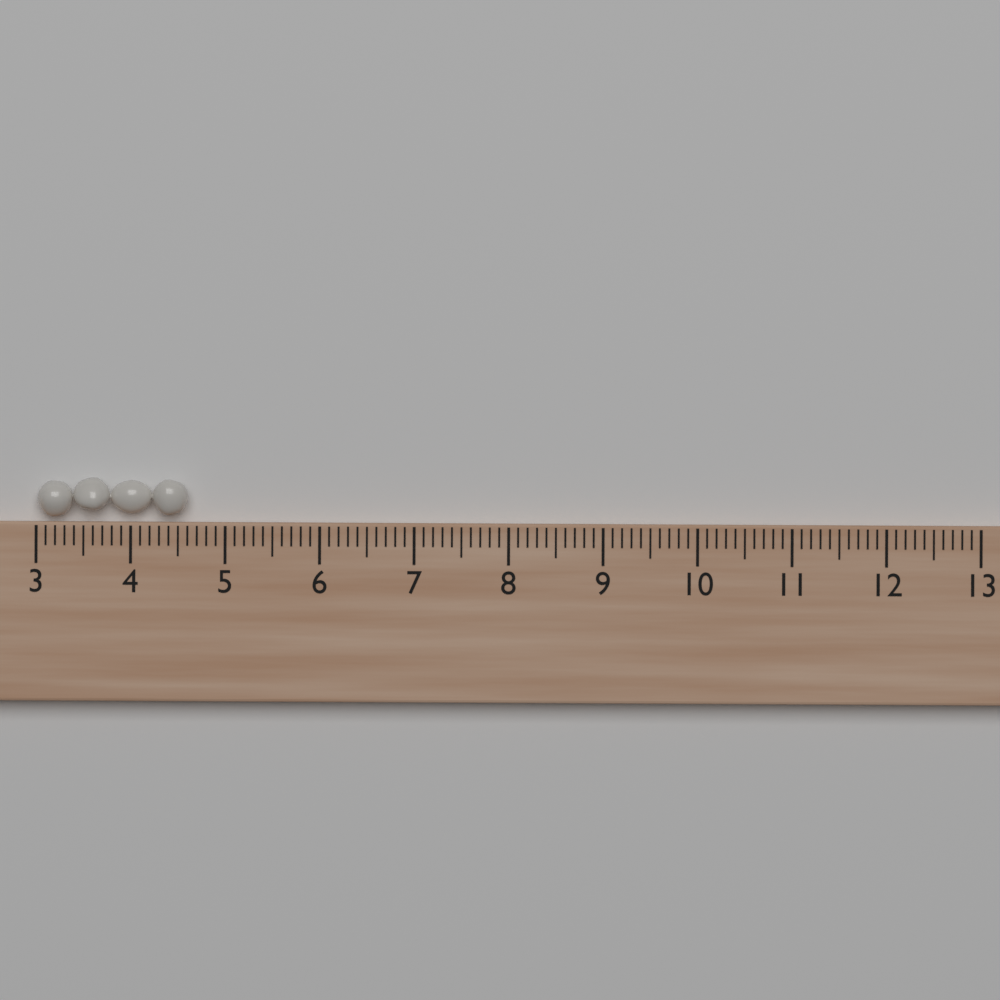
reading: 4.6 (no unit)
